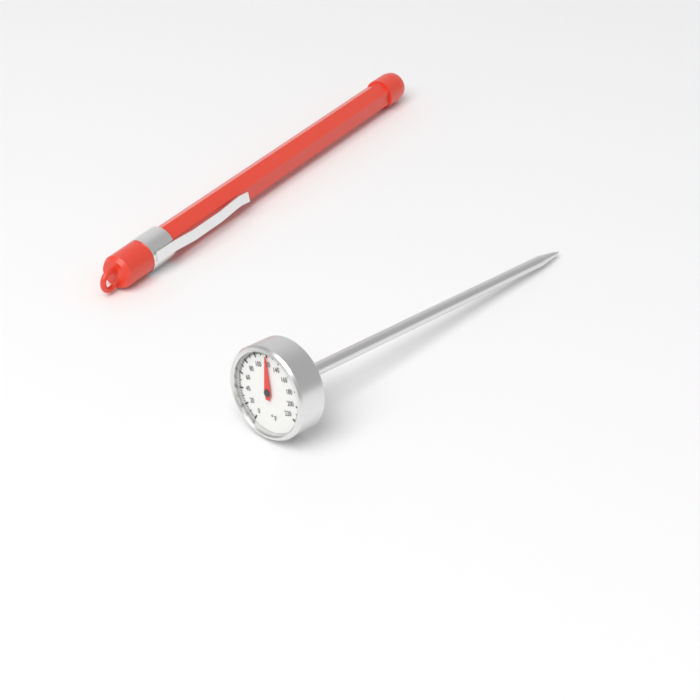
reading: 120 °F
